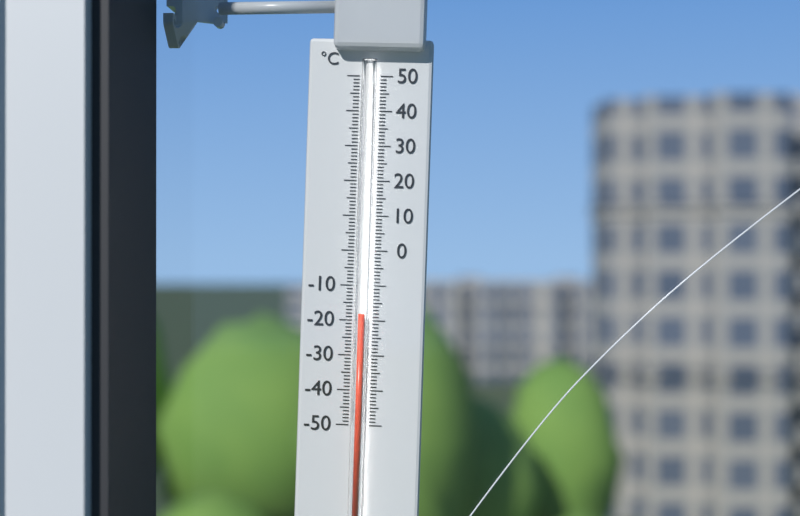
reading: -18 °C
